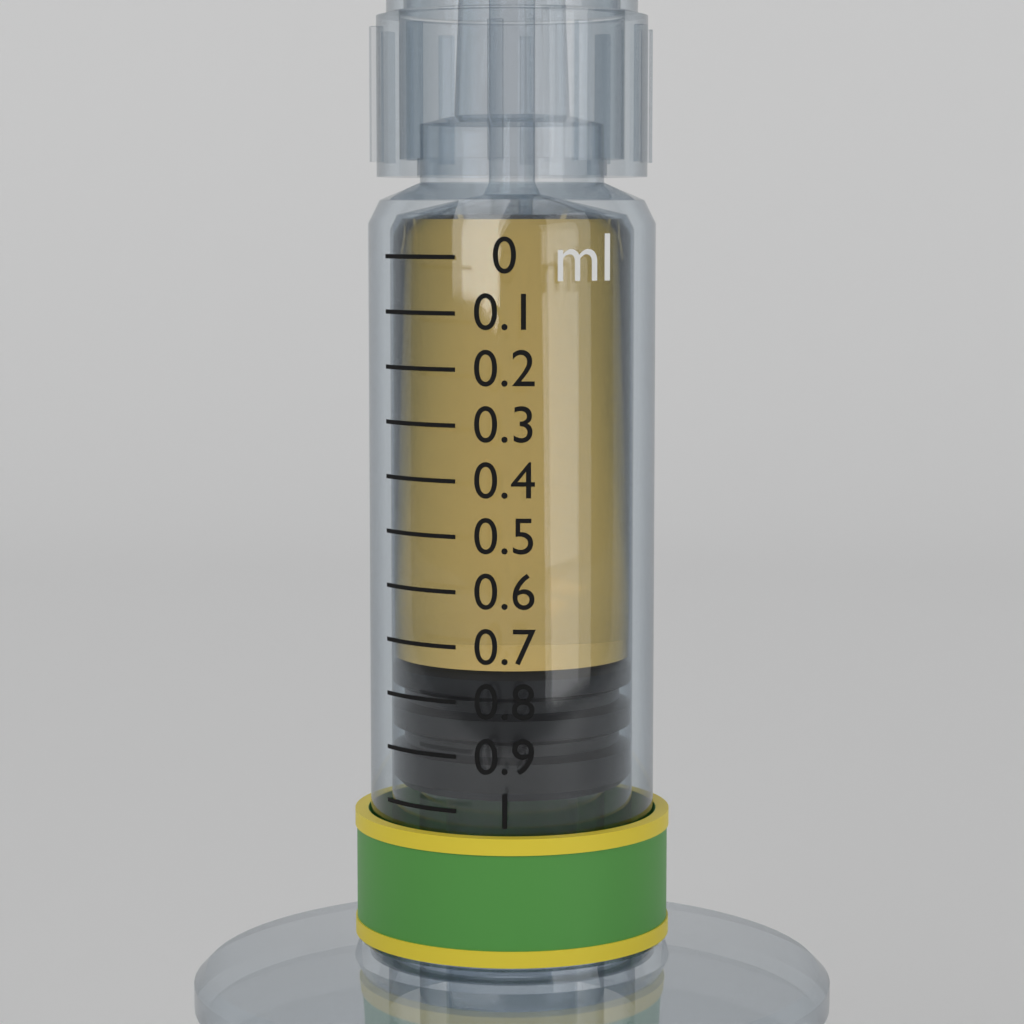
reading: 0.75 ml
